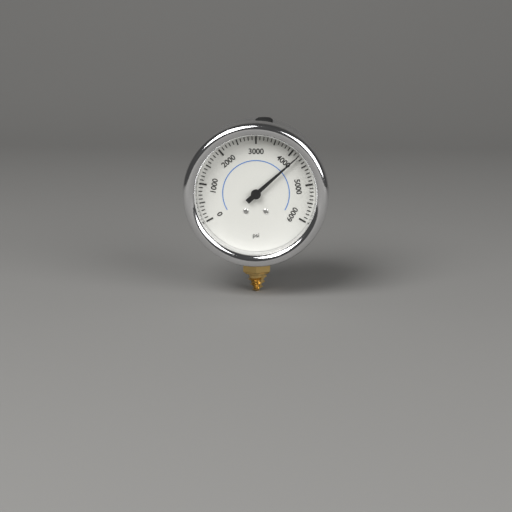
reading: 4200 psi
